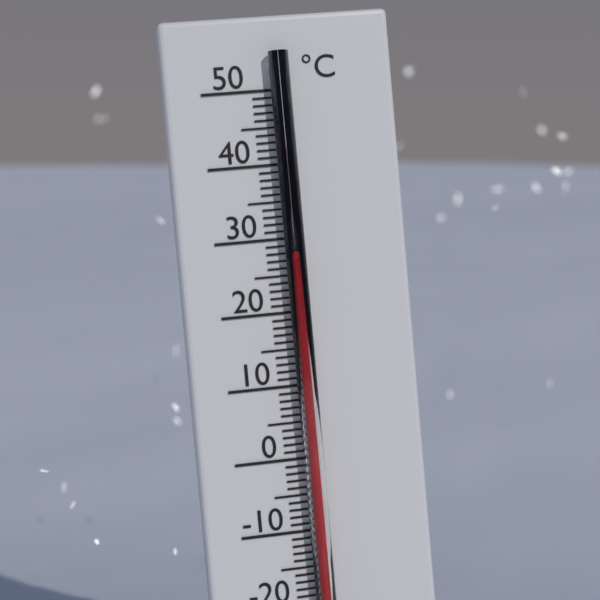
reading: 27 °C
